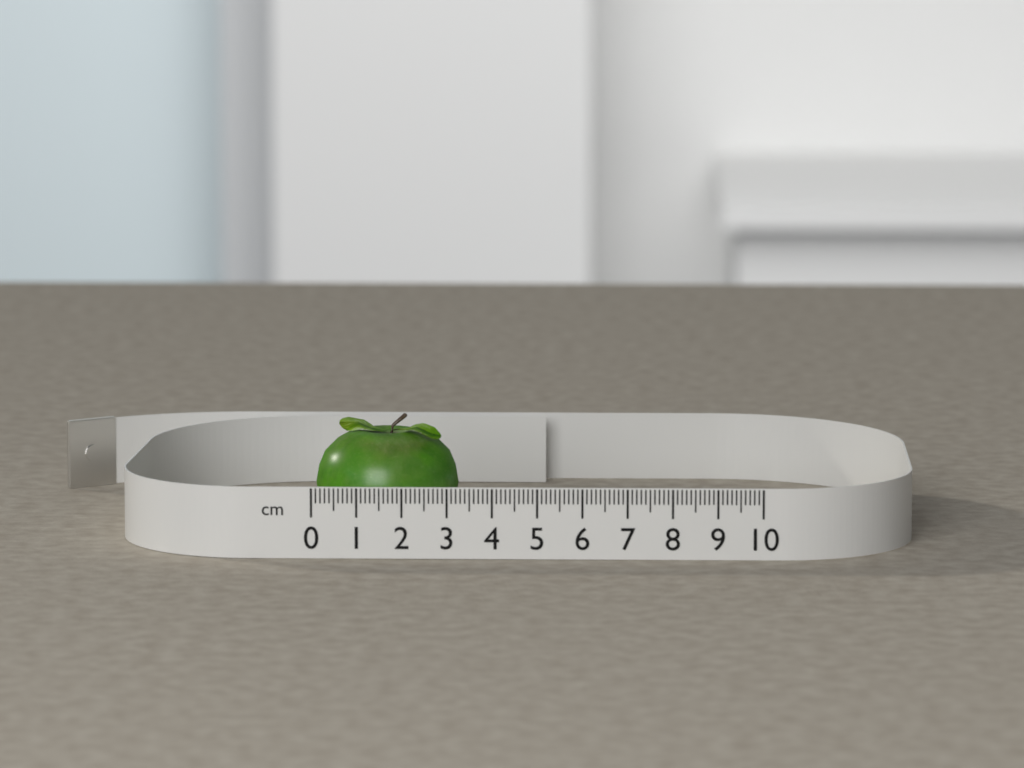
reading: 3.2 cm
